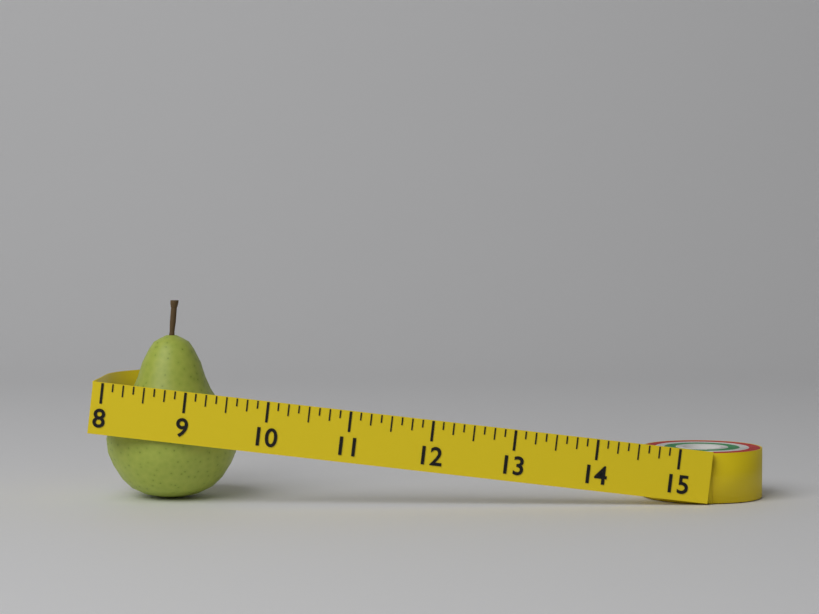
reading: 9.625 (no unit)
